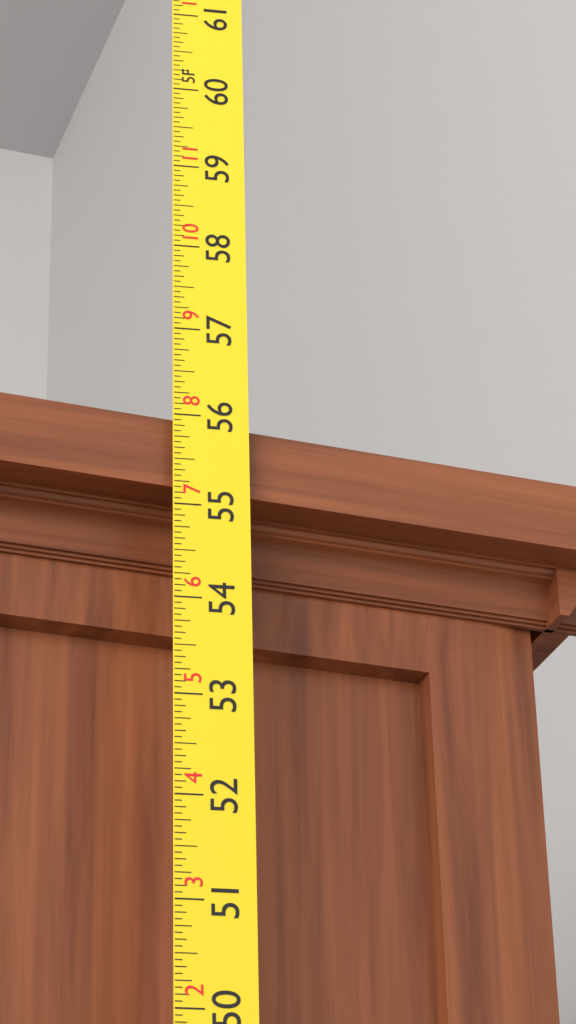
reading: 56.0000 in
